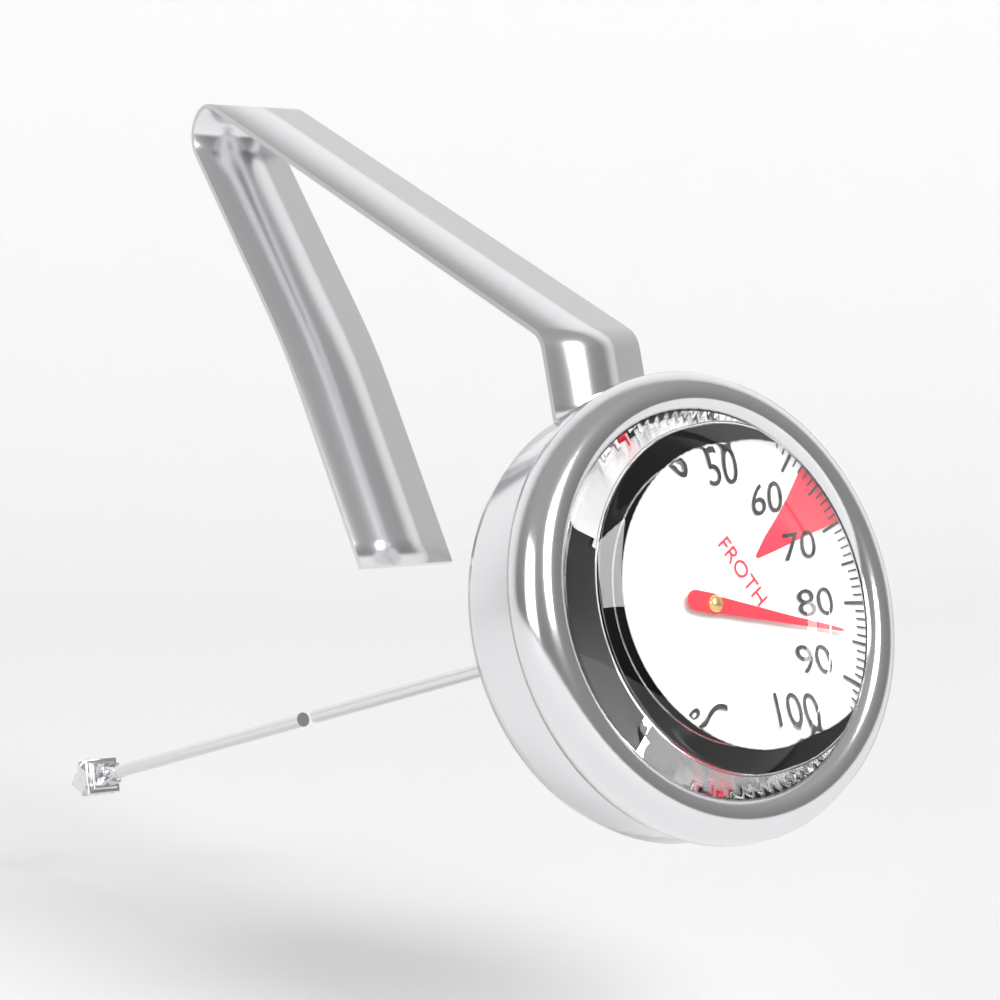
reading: 84 °C
